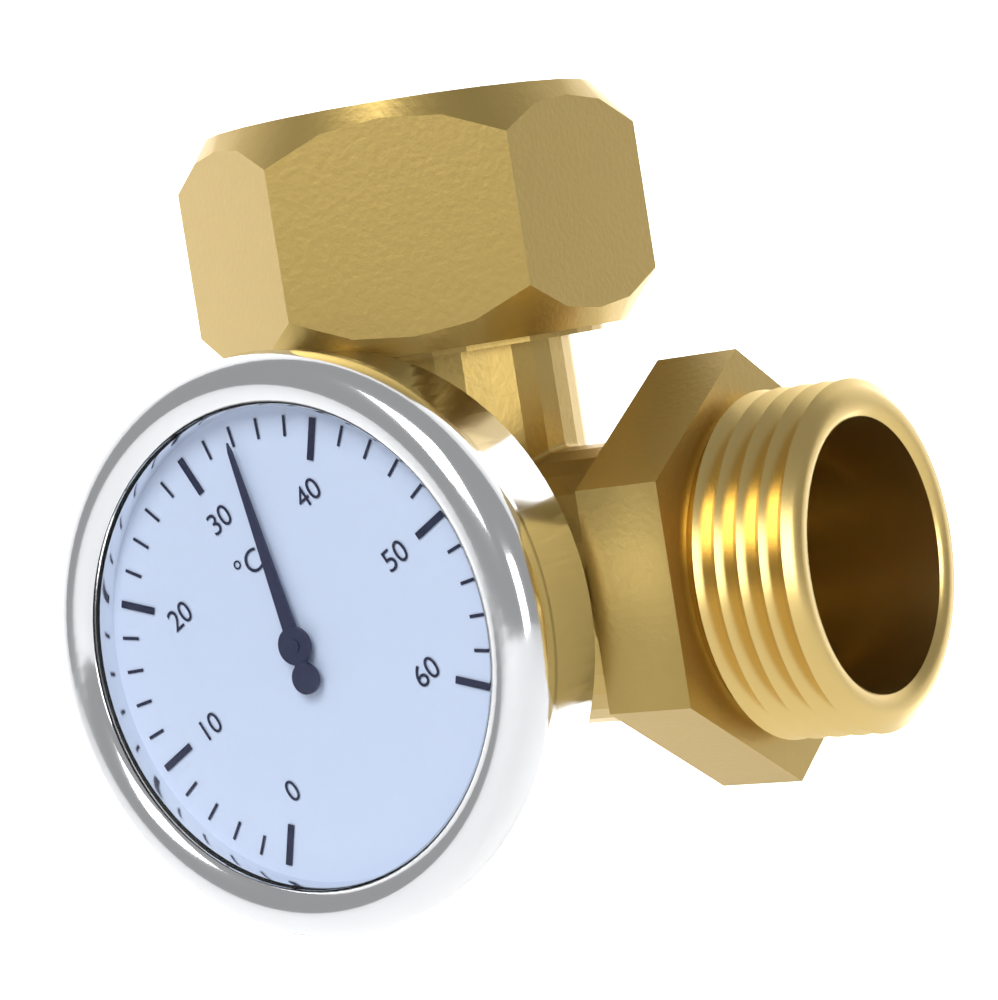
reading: 34 °C
